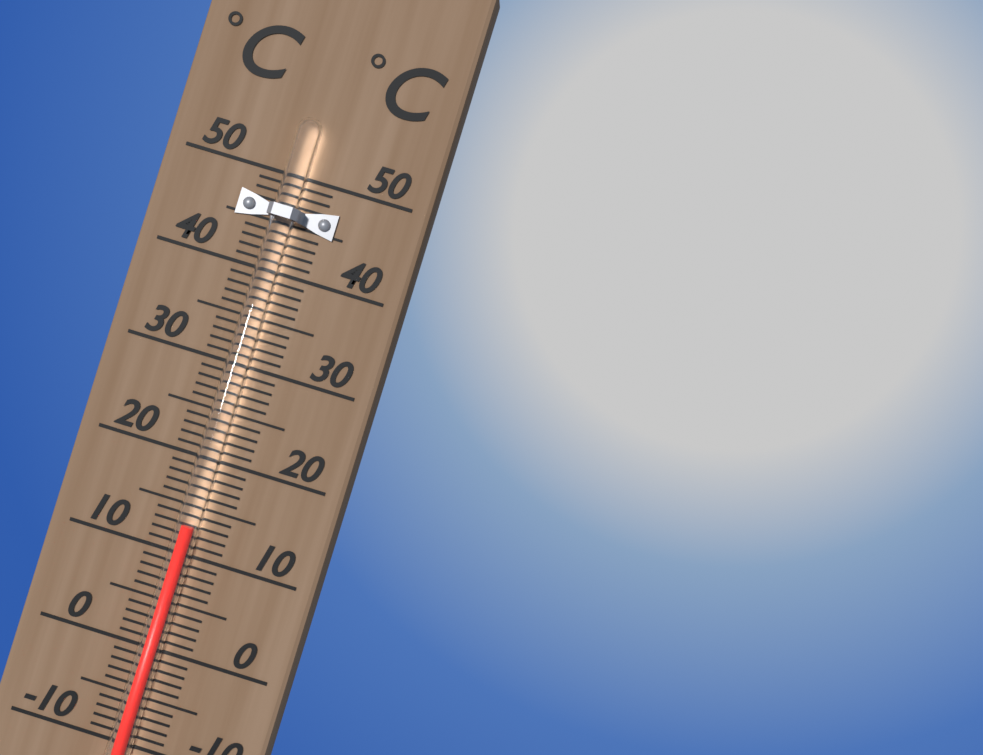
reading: 13 °C
